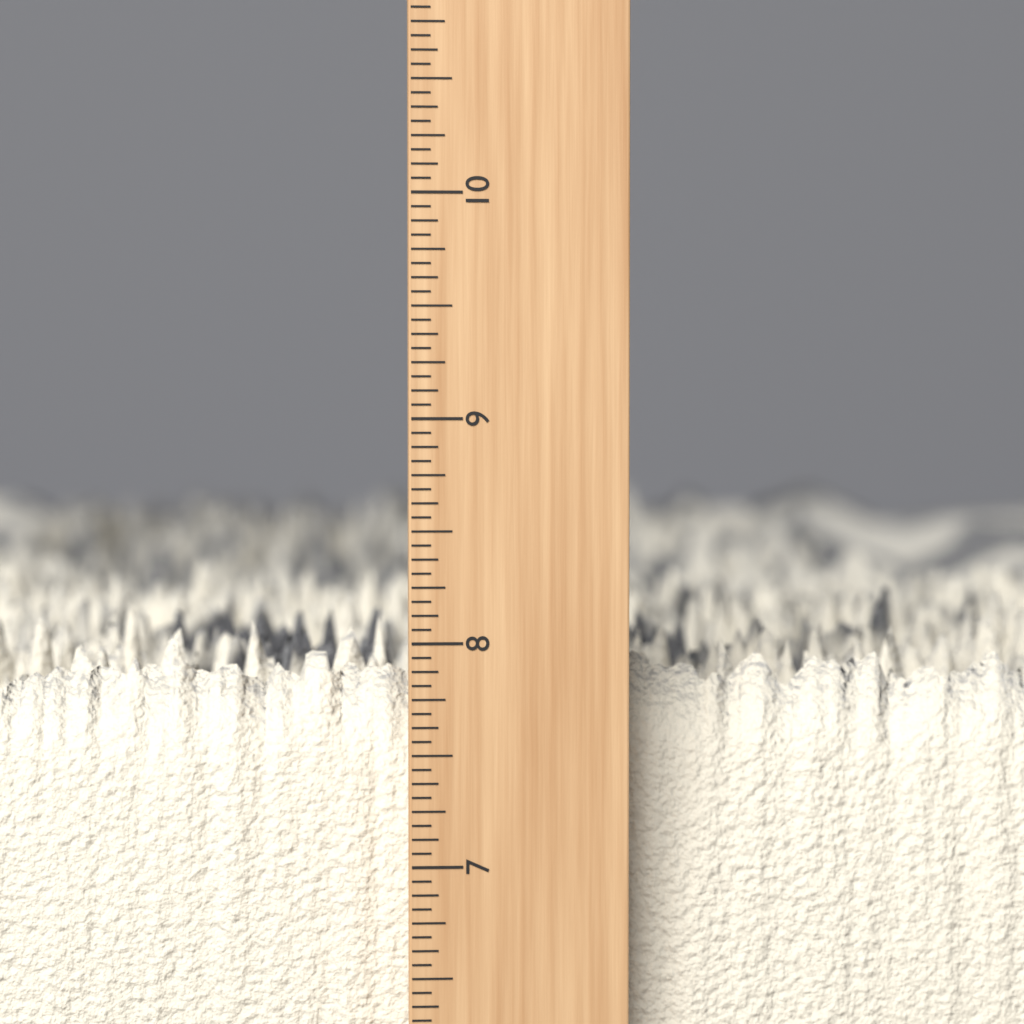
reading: 8.0625 inch
